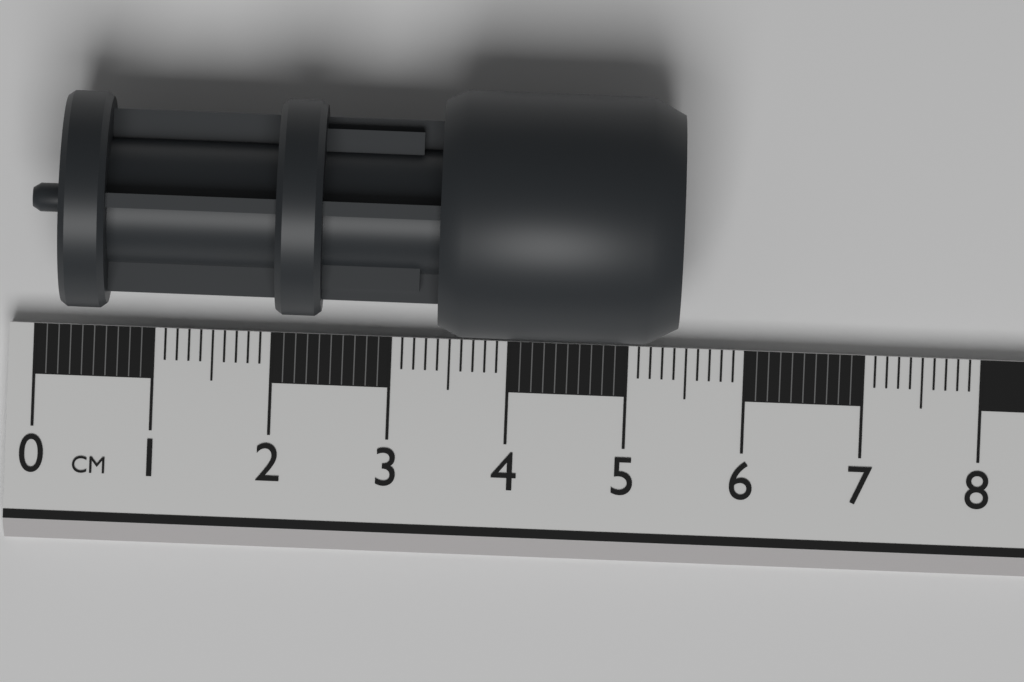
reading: 5.4 cm
